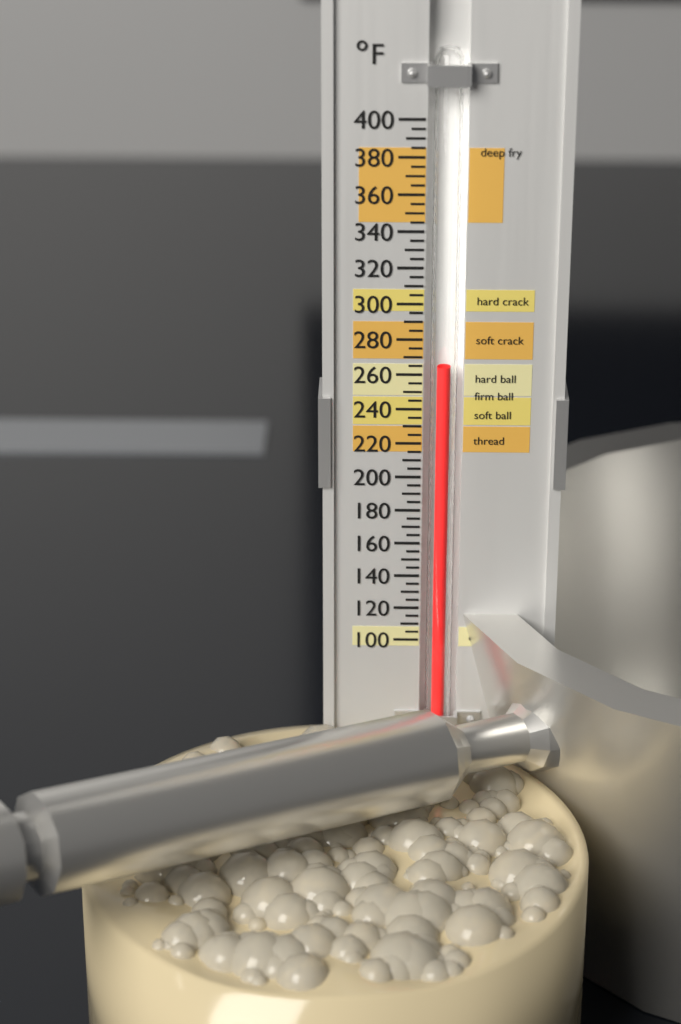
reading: 265 °F
